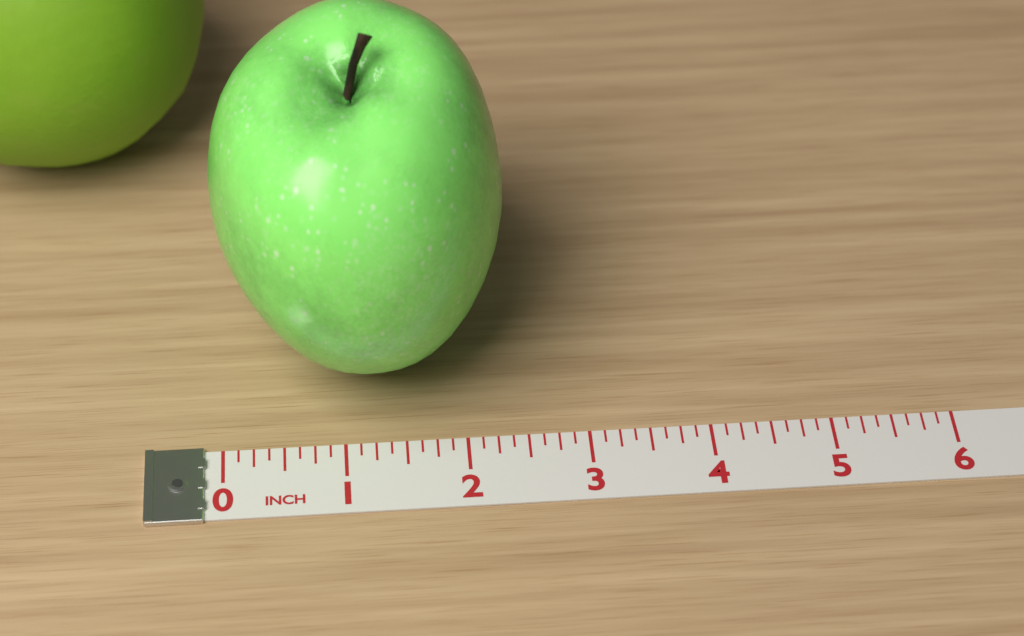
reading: 2.375 inch
